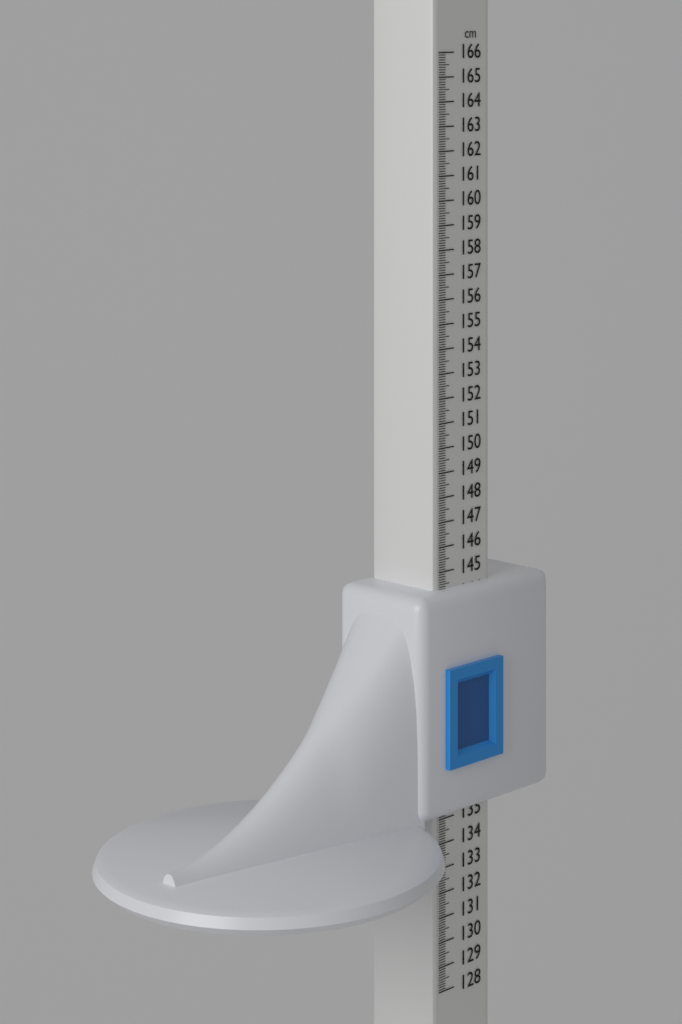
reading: 144.3 cm
